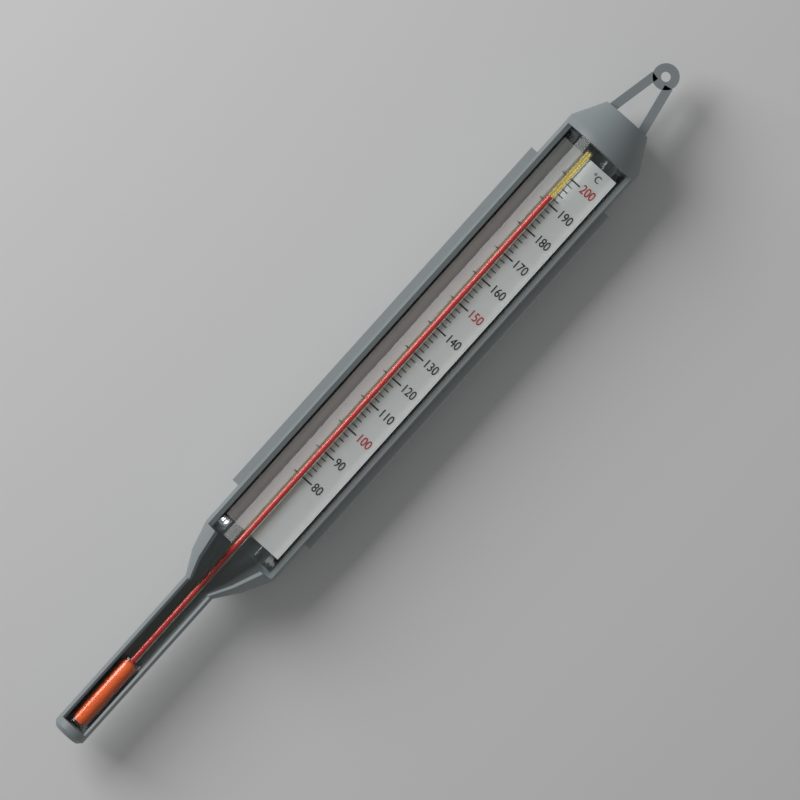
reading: 192 °C
